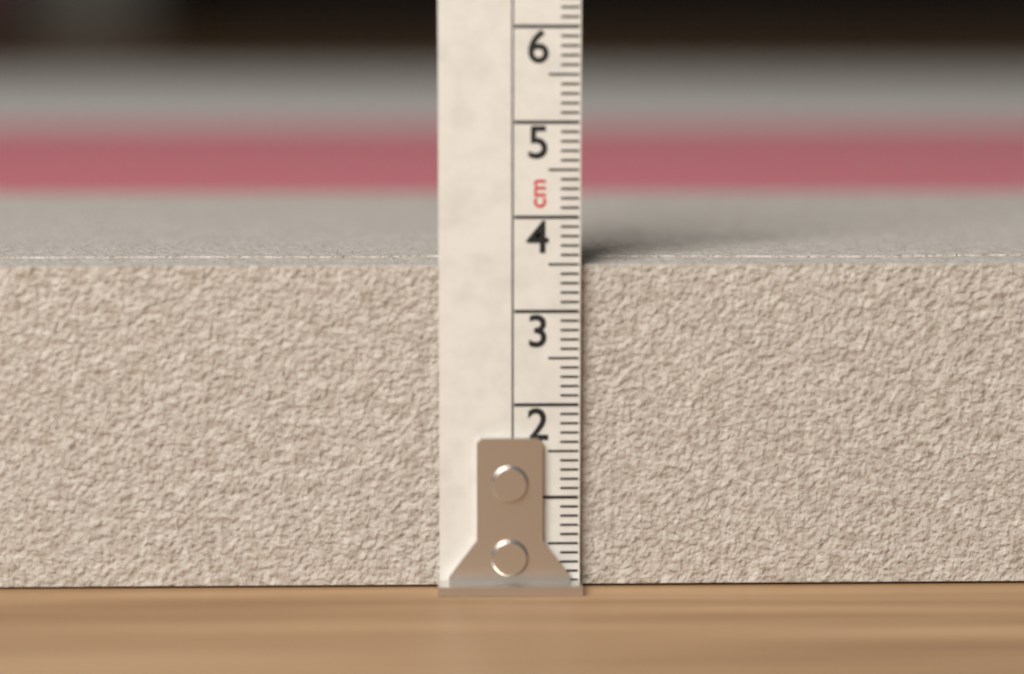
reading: 3.5 cm
